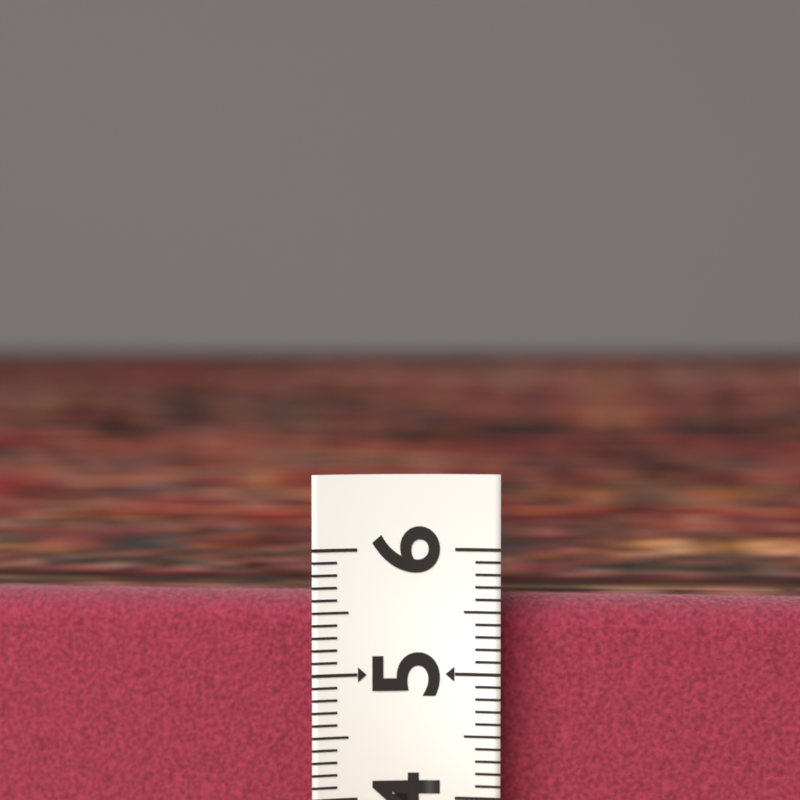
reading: 5.6 (no unit)
